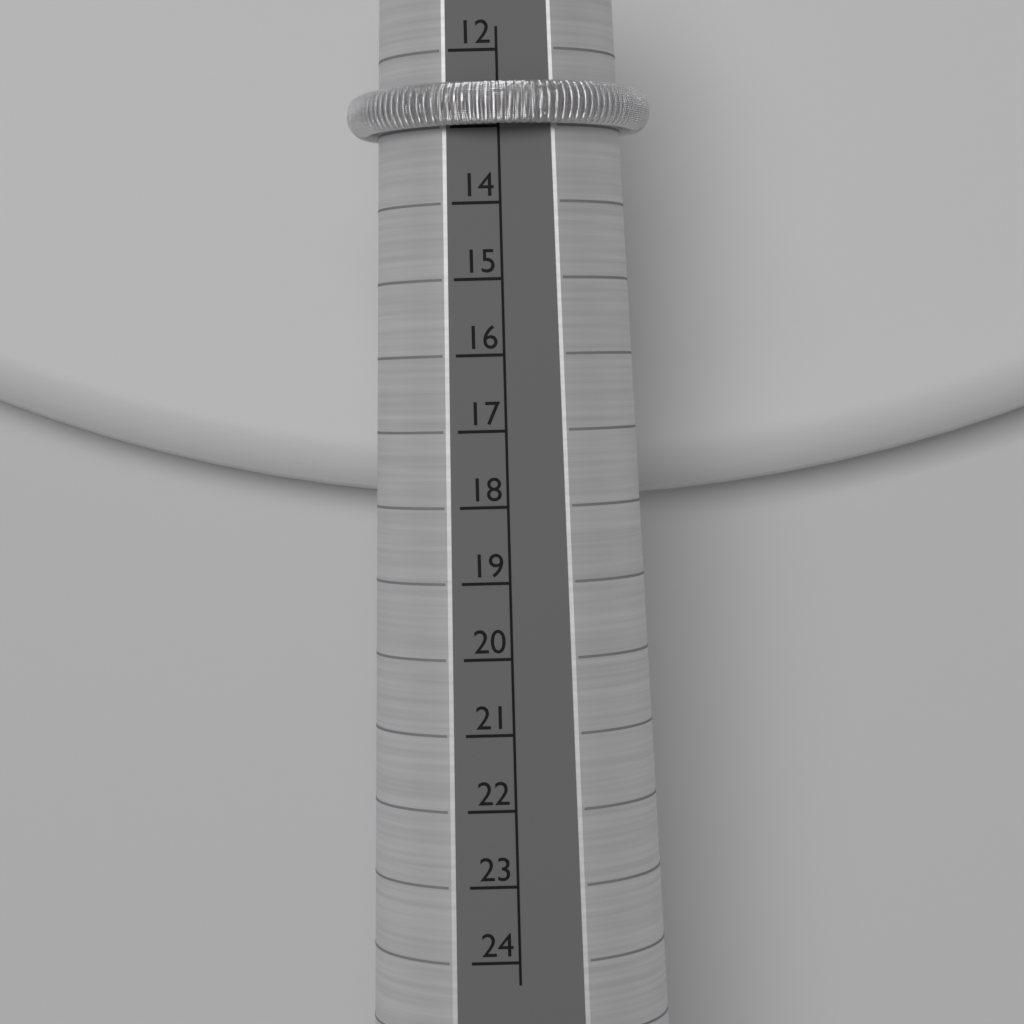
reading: 13 (no unit)
